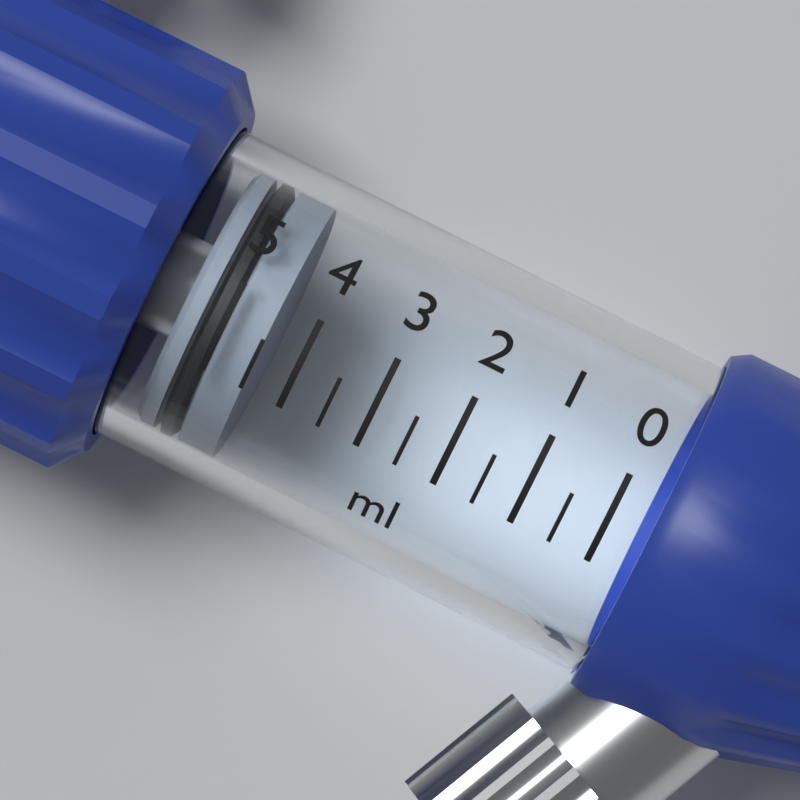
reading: 4.5 ml
